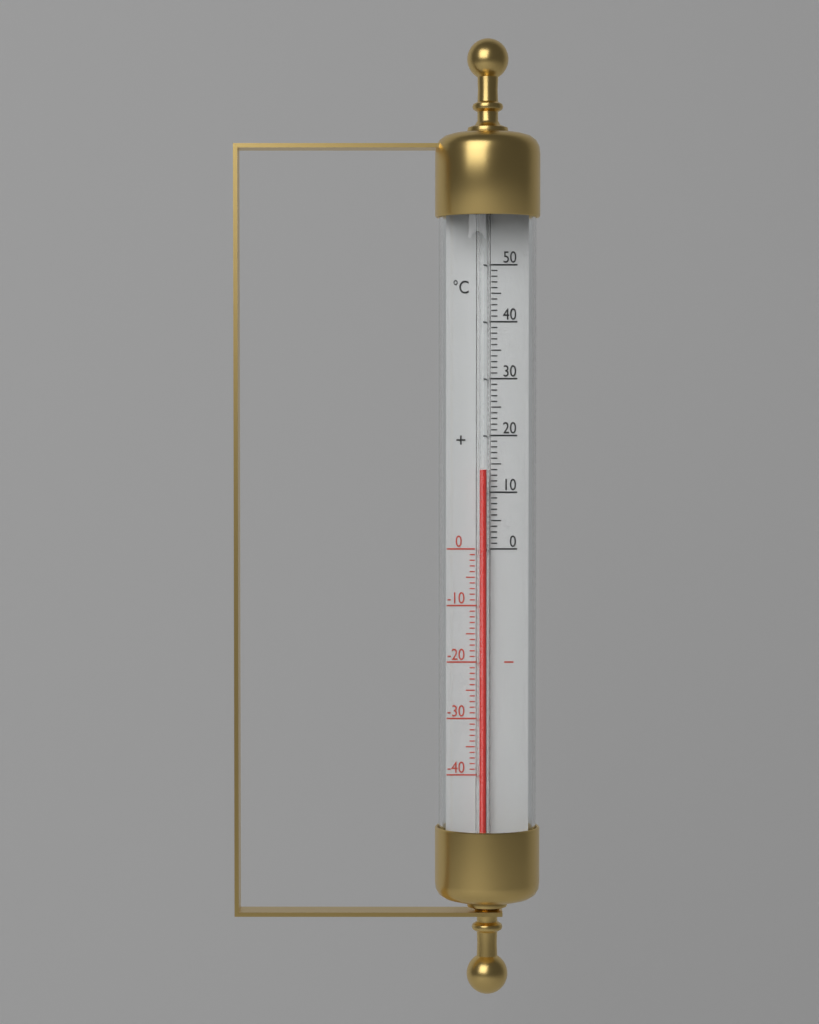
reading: 14 °C
